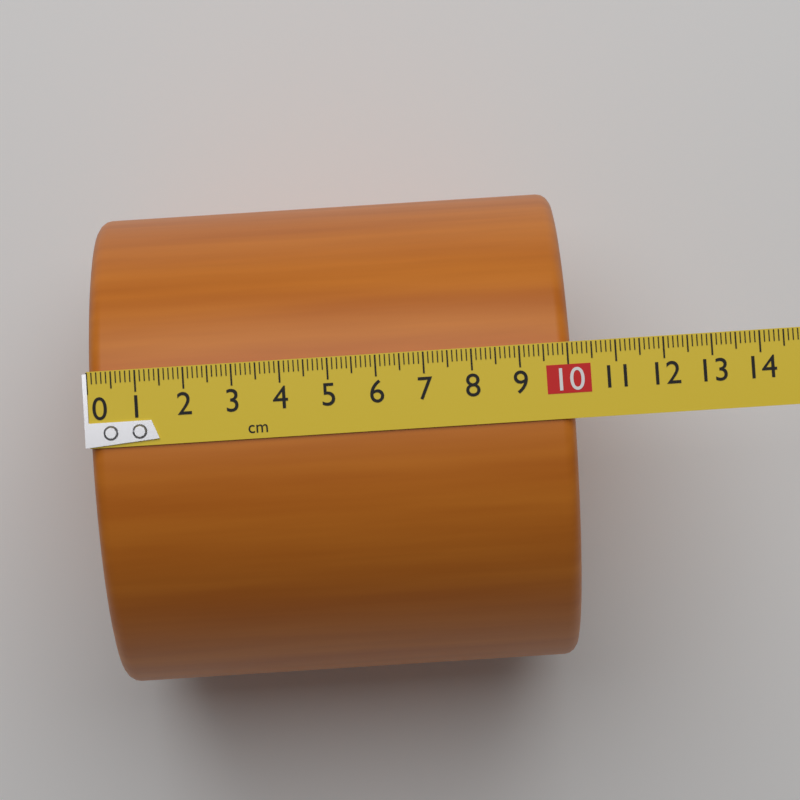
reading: 10.1 cm
